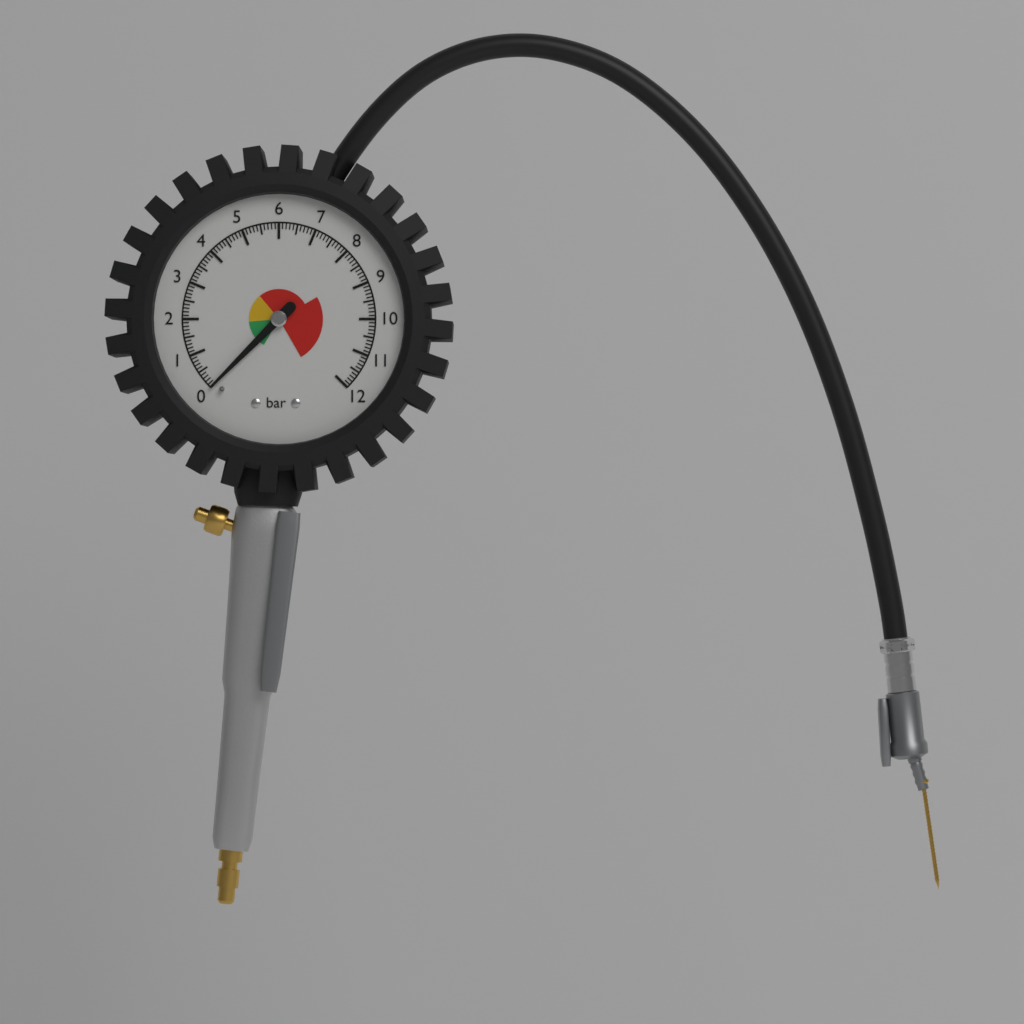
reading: 0.0 bar
